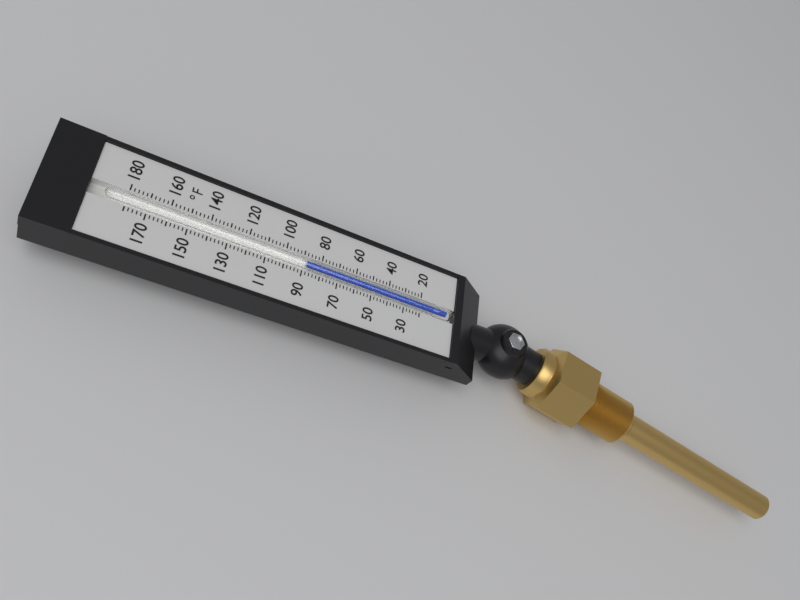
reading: 88 °F
